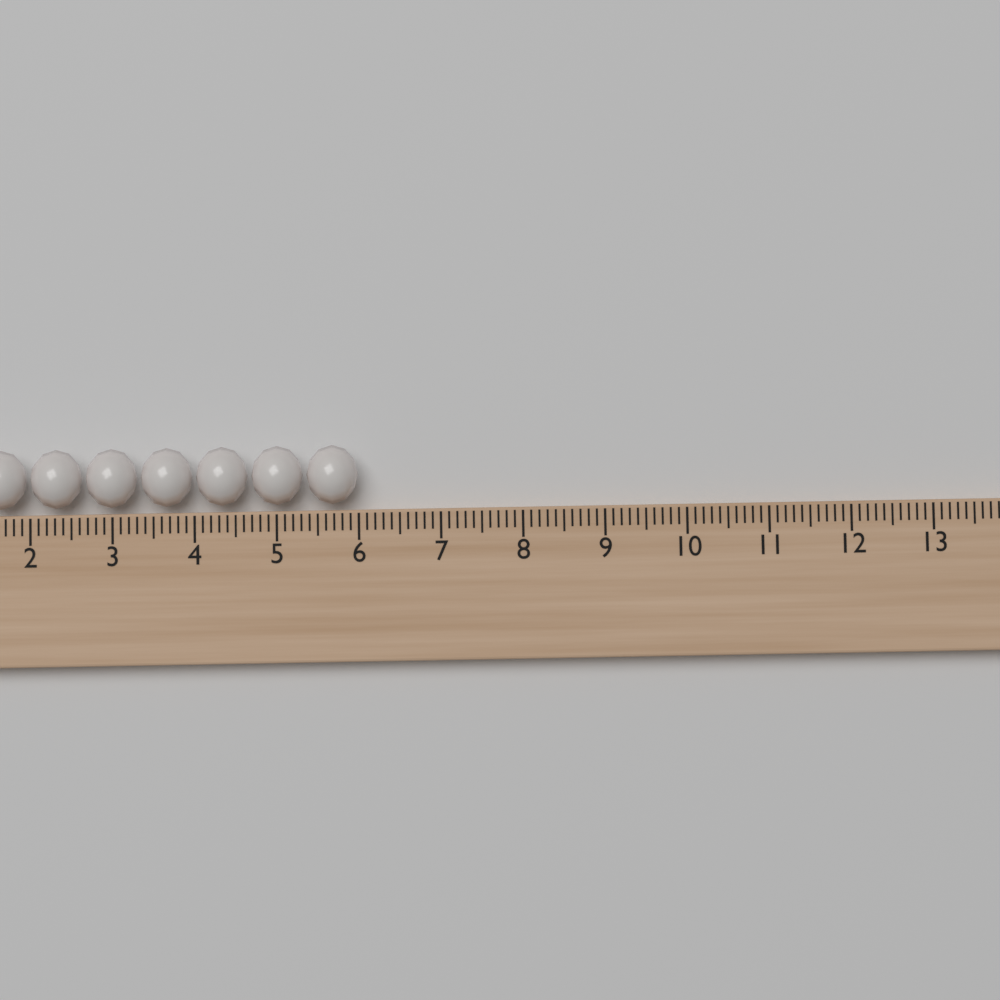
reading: 6.0 (no unit)
